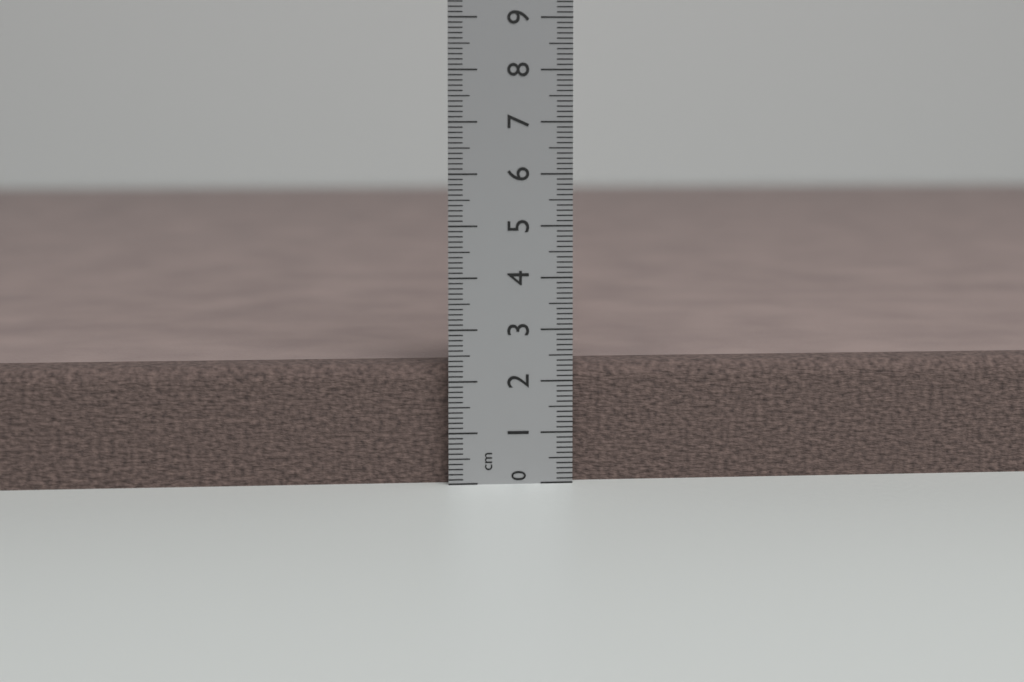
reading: 2.3 cm
